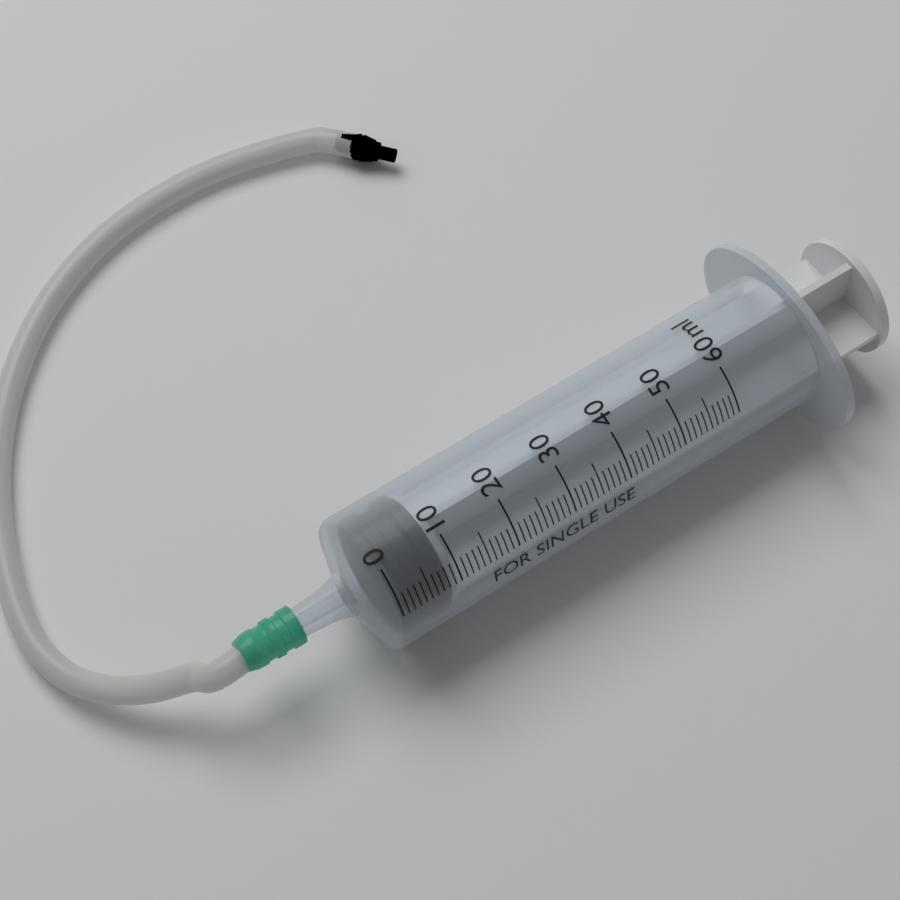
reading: 1 ml
